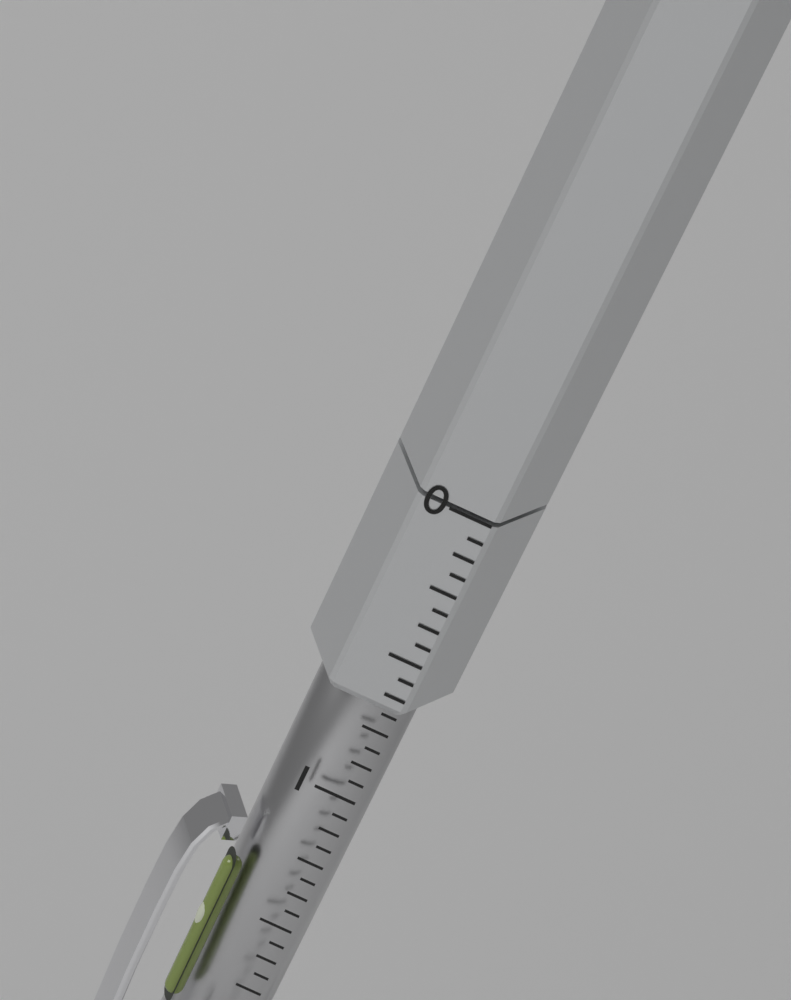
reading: 0.6875 (no unit)
